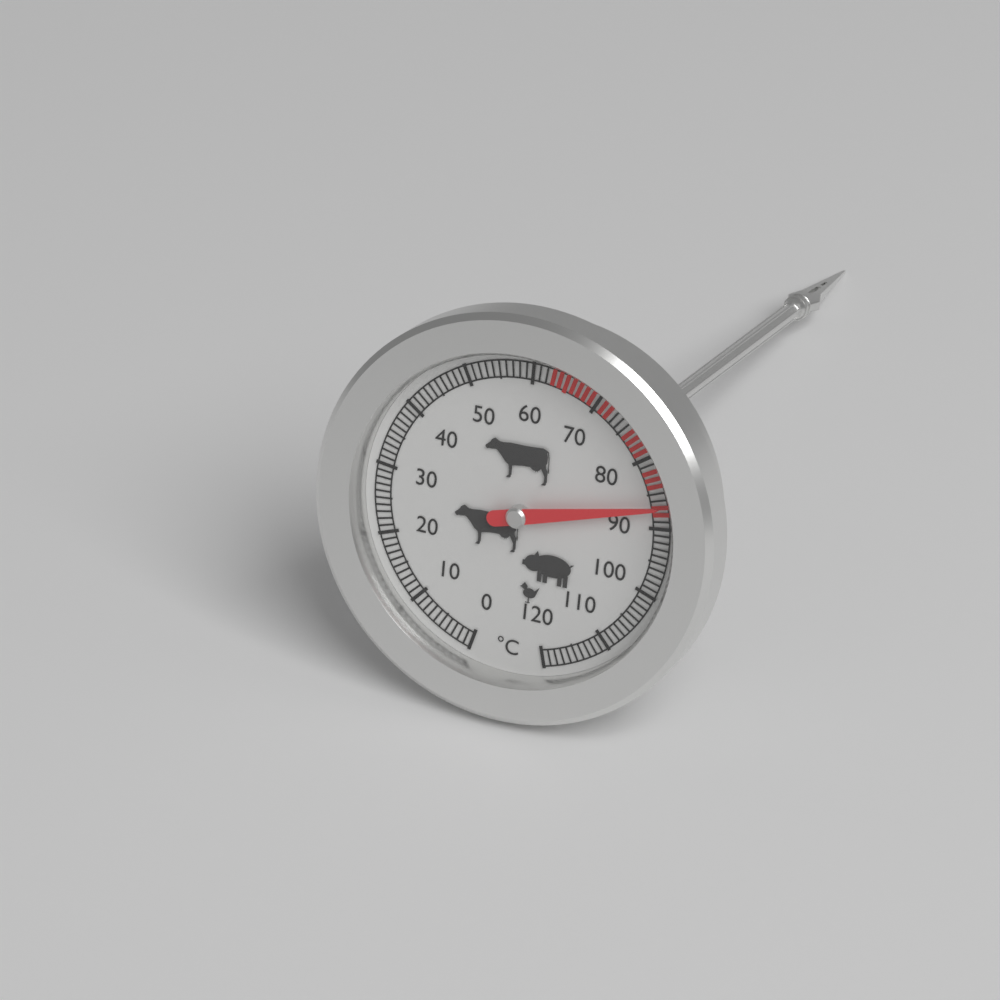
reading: 87 °C
